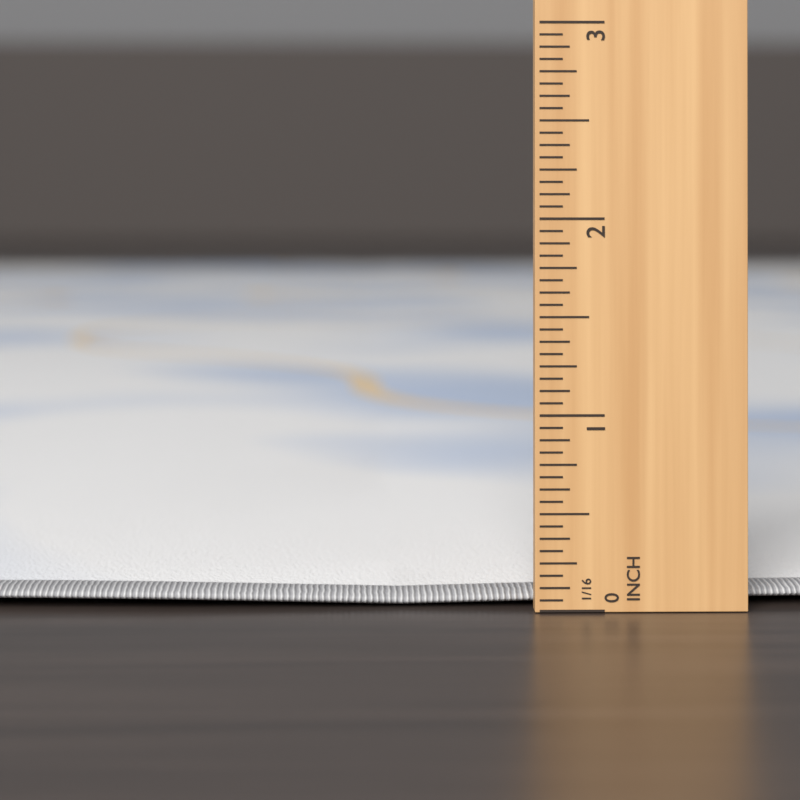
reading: 0.1875 in
